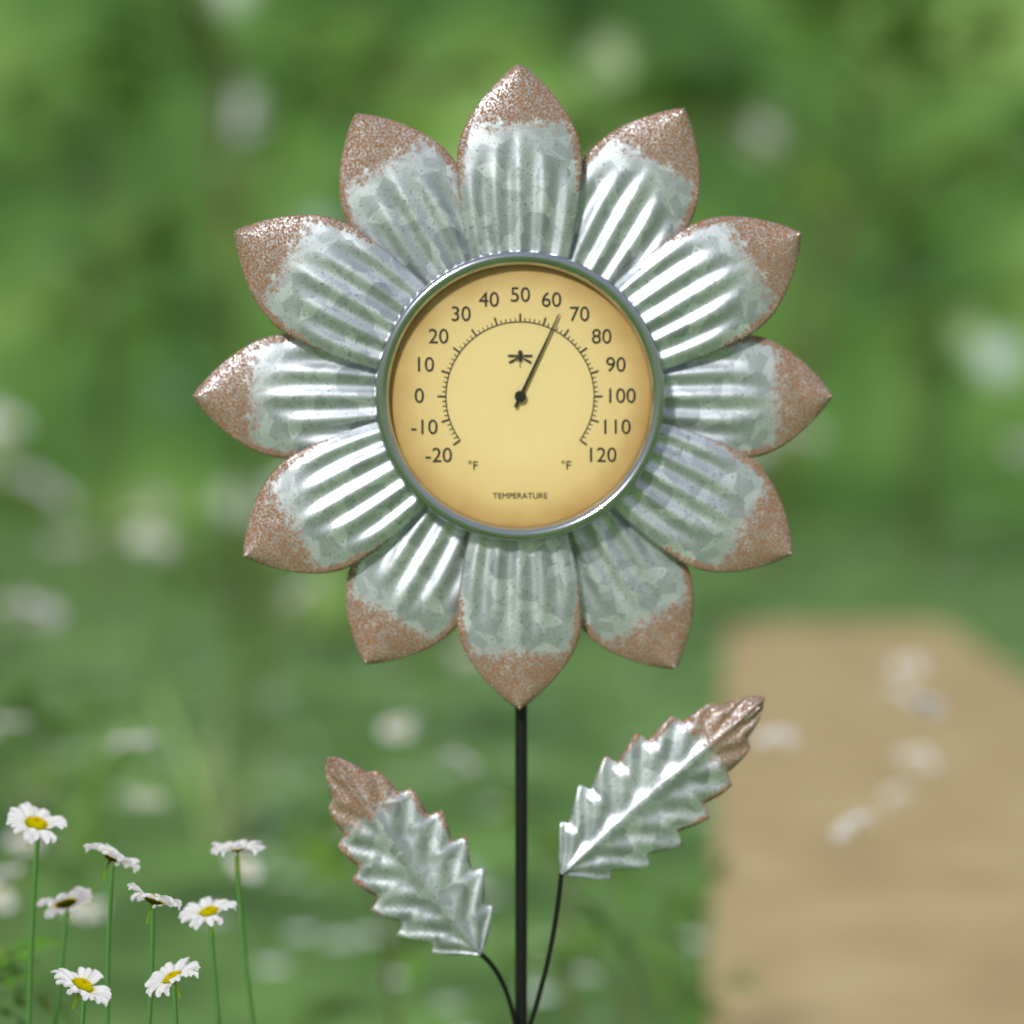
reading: 64 °F
